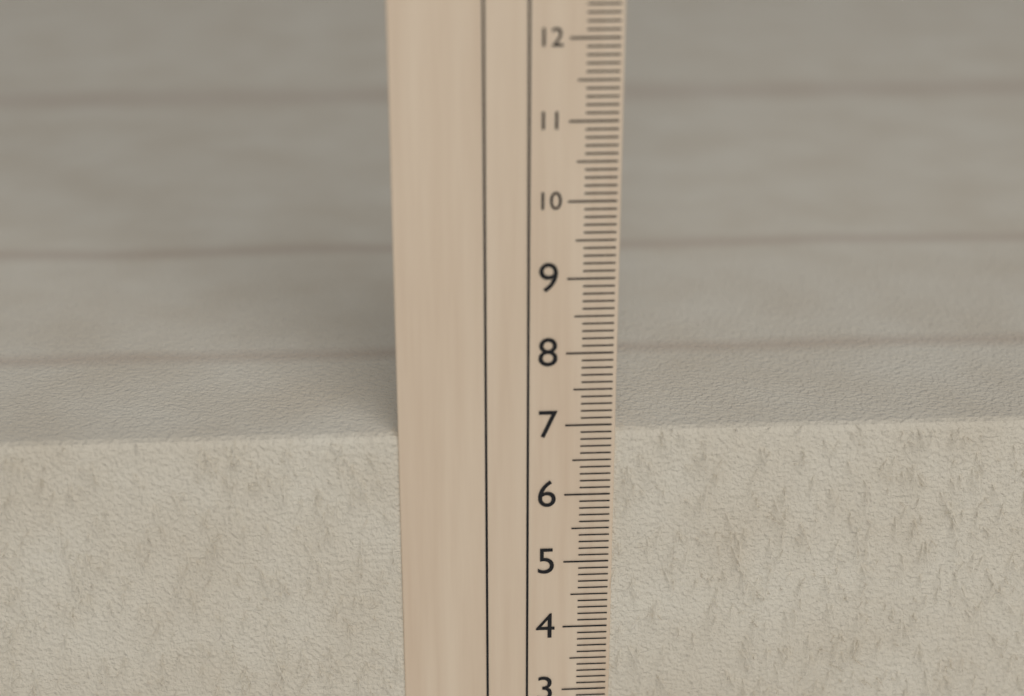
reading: 6.9 cm
